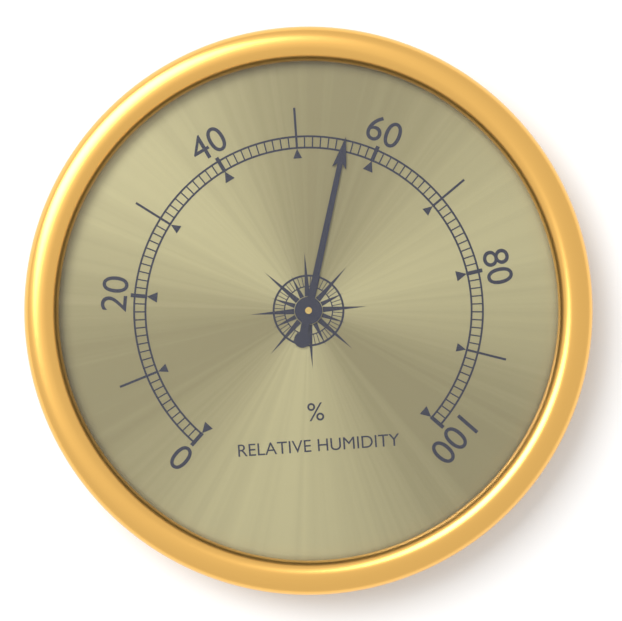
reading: 56 %
